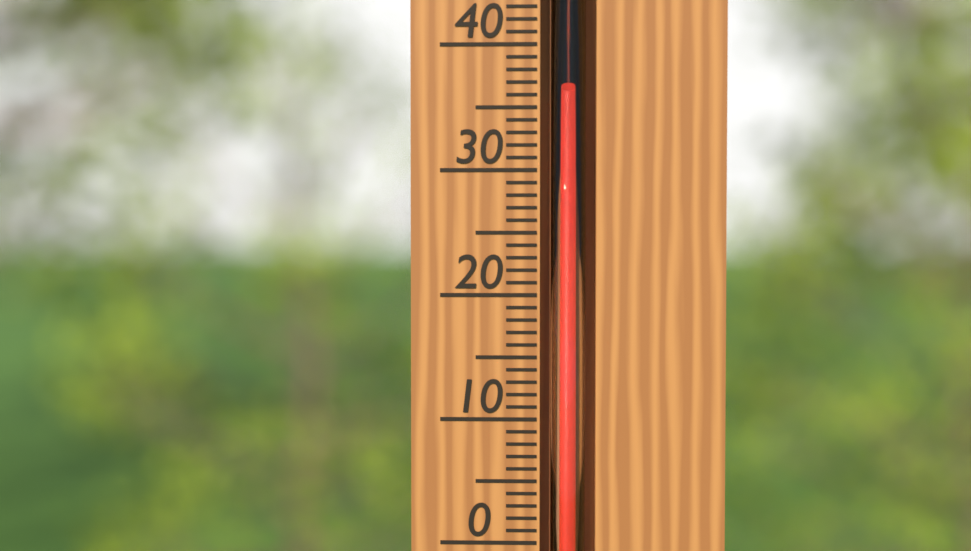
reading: 36 °C
